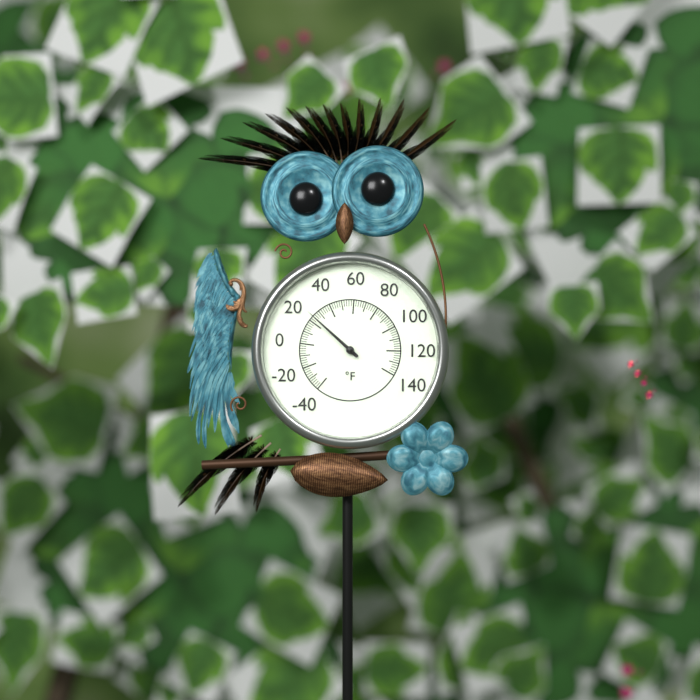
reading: 24 °F
